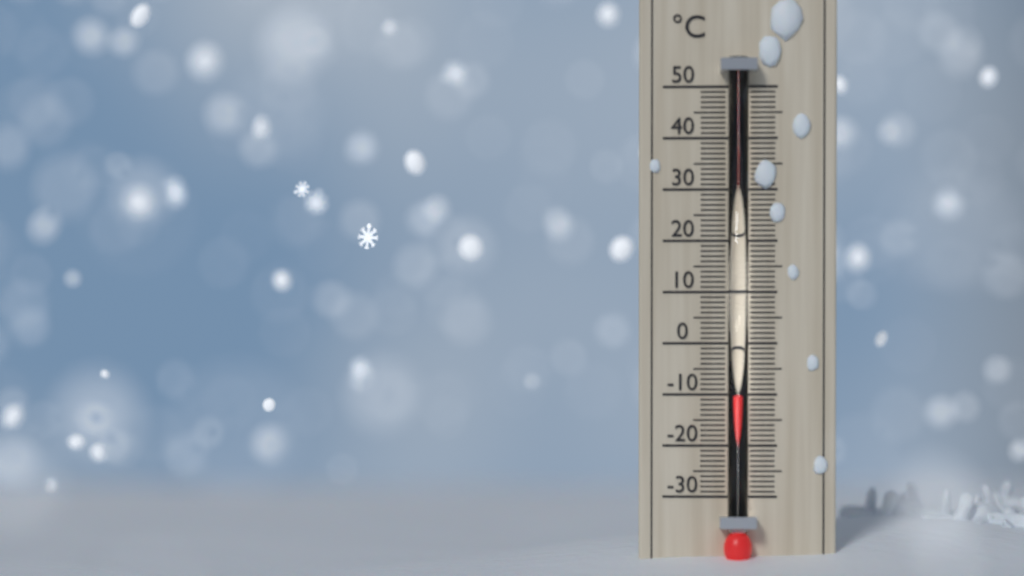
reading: -10 °C
